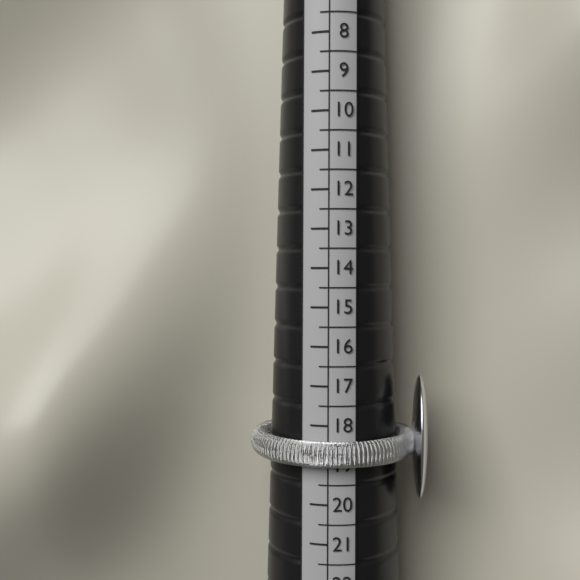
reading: 19.0 (no unit)
